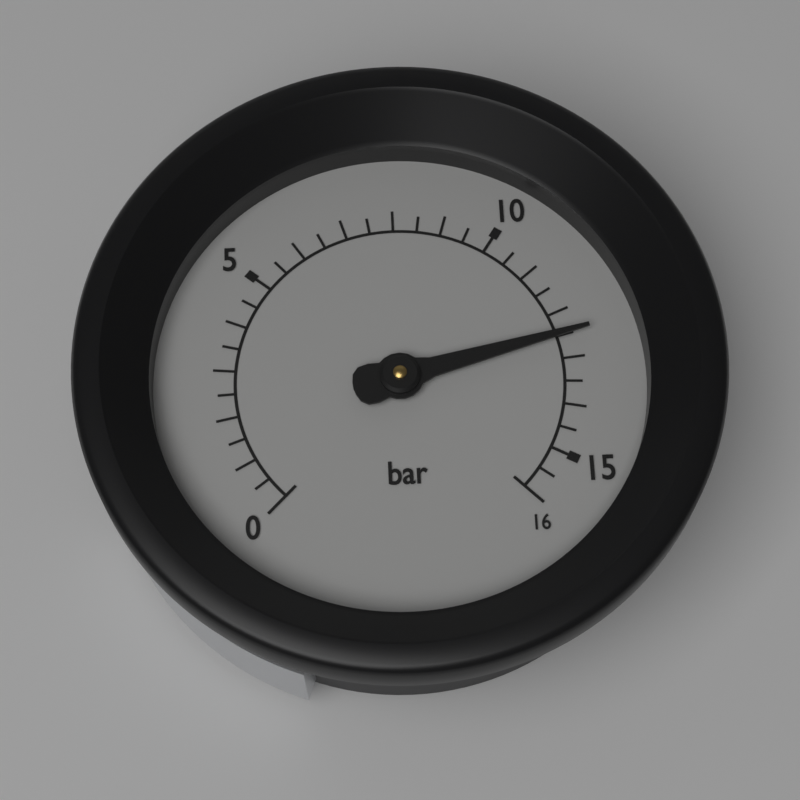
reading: 12.5 bar
